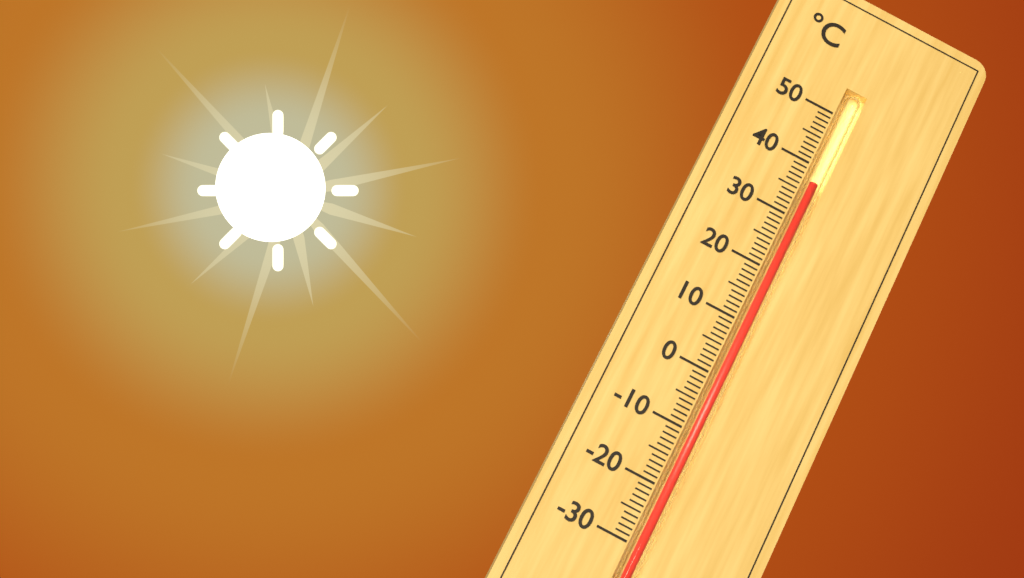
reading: 37 °C
